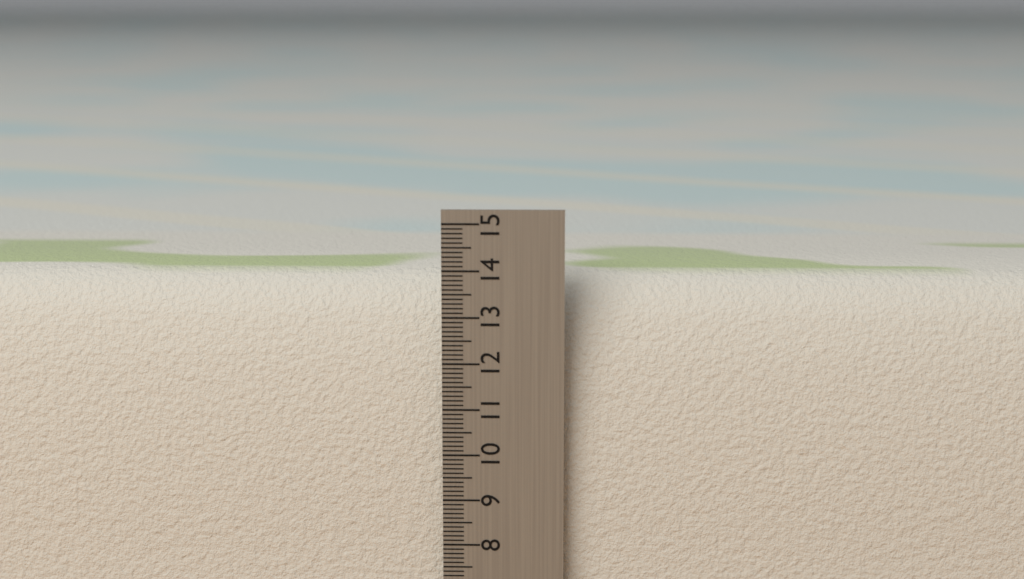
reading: 13.8 cm
